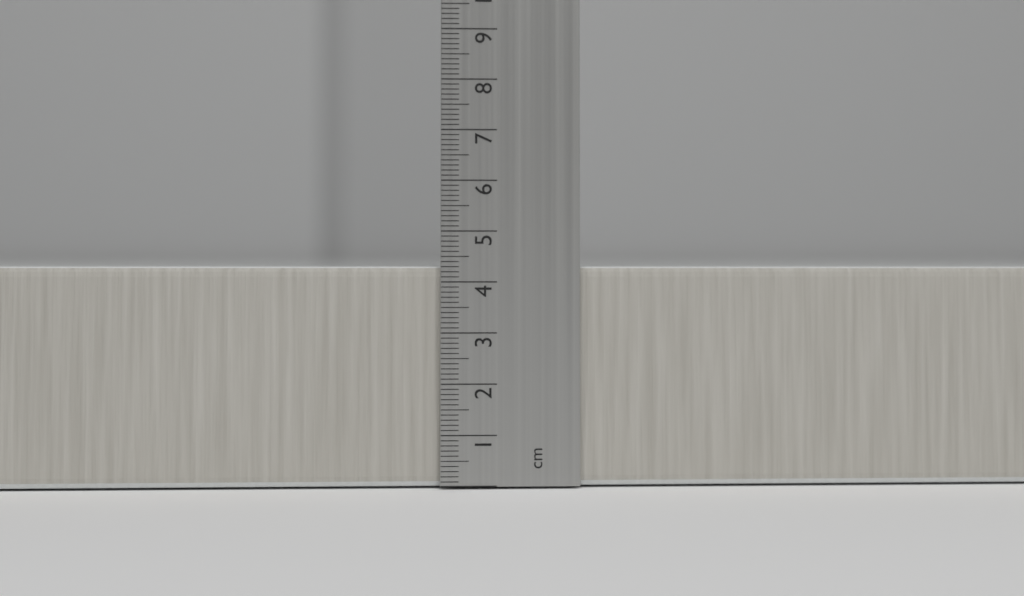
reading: 4.3 cm
